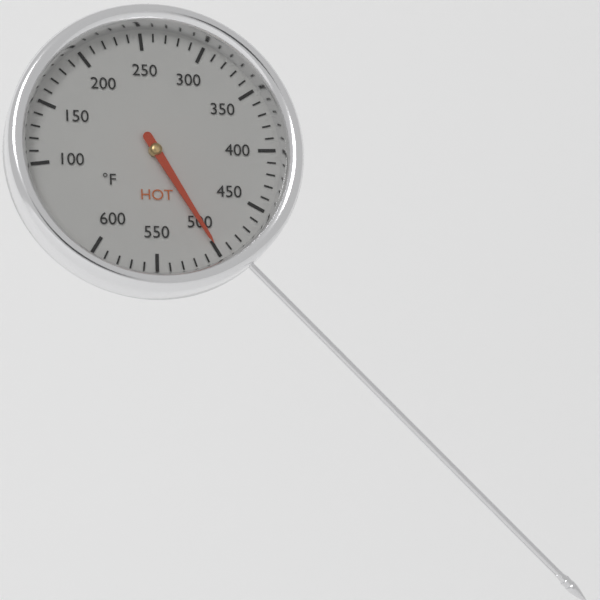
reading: 500 °F
